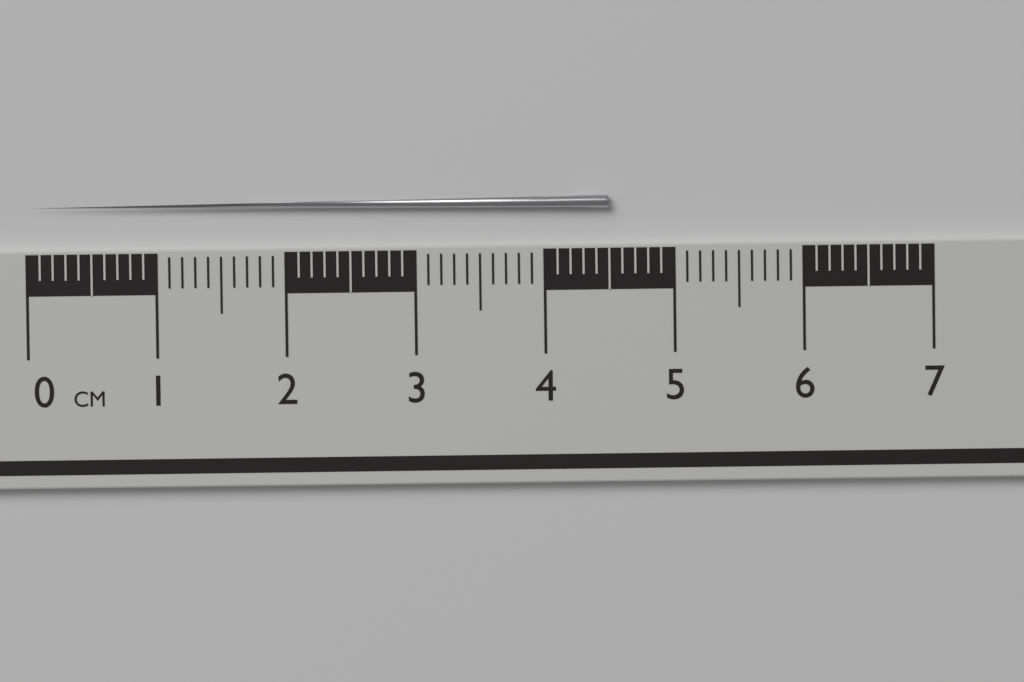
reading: 4.5 cm
